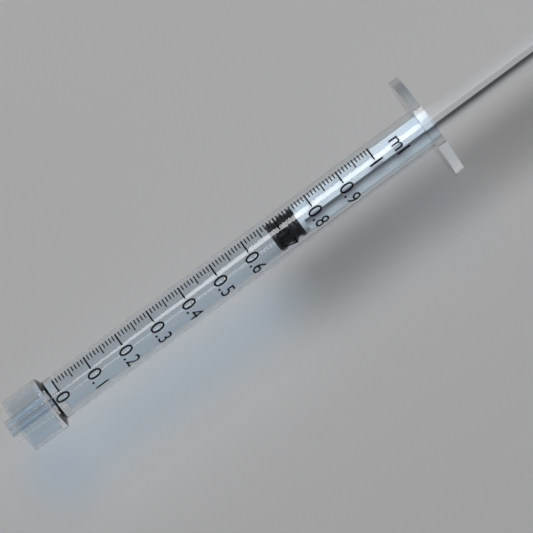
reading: 0.67 ml
